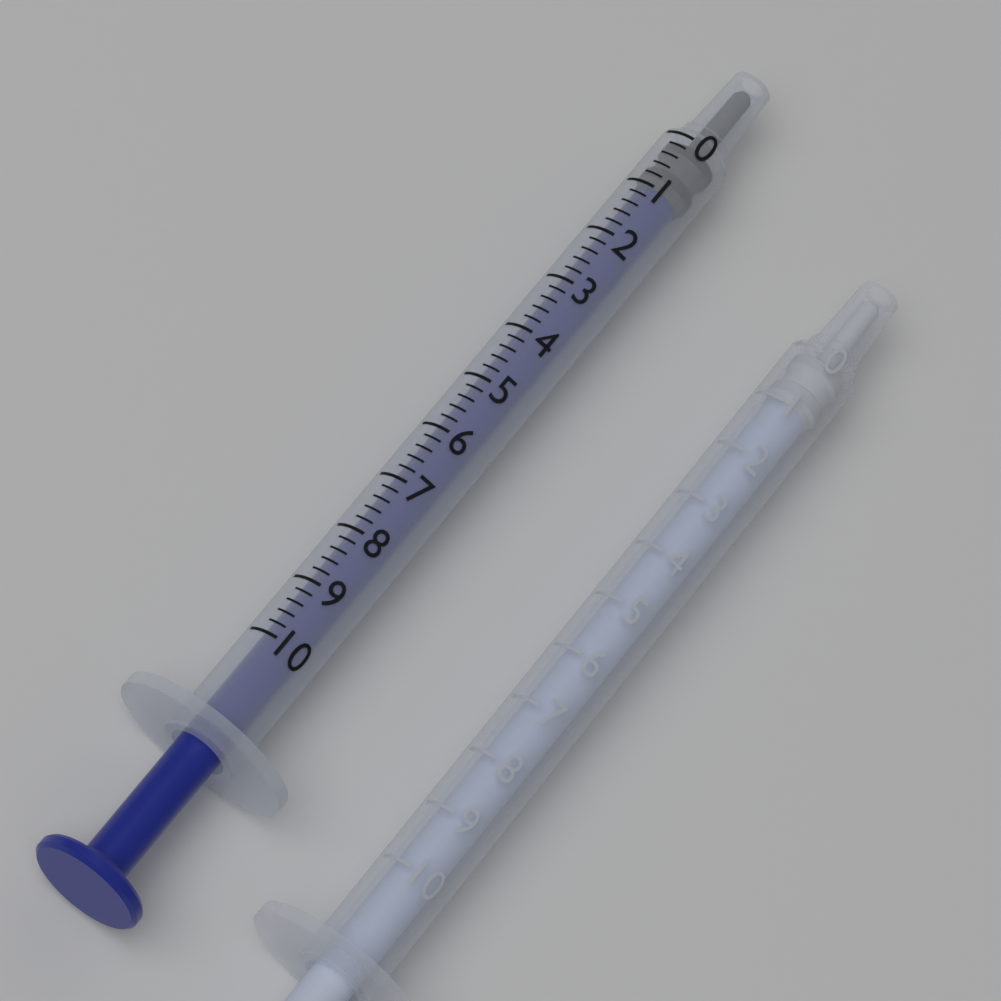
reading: 0.0 (no unit)
